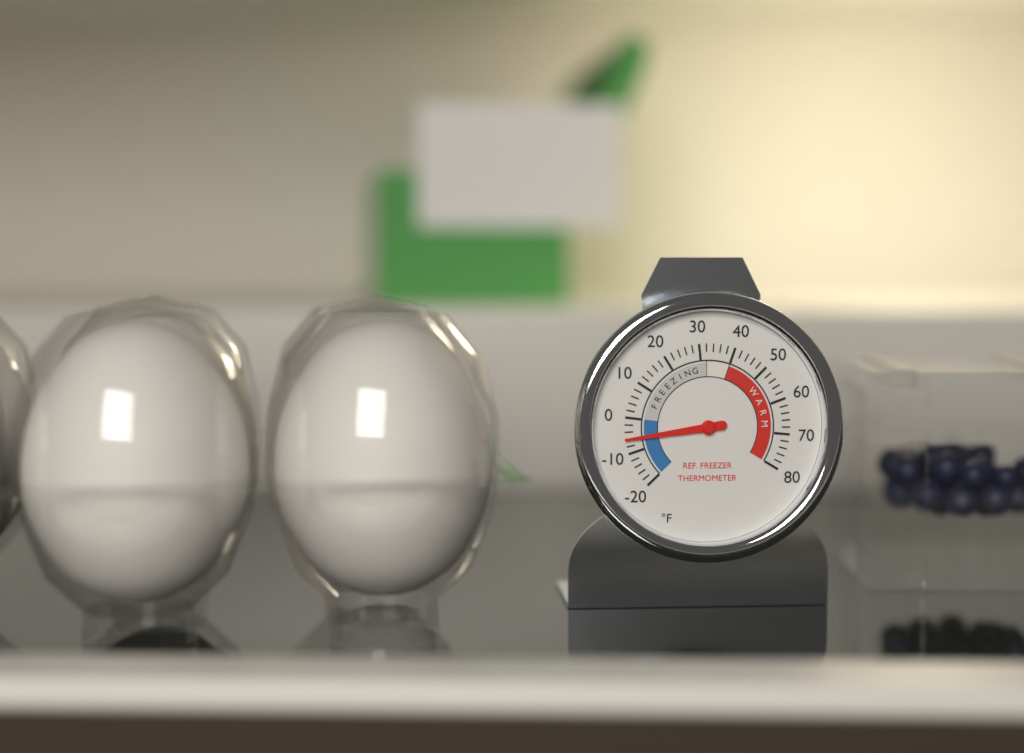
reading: -6 °F
